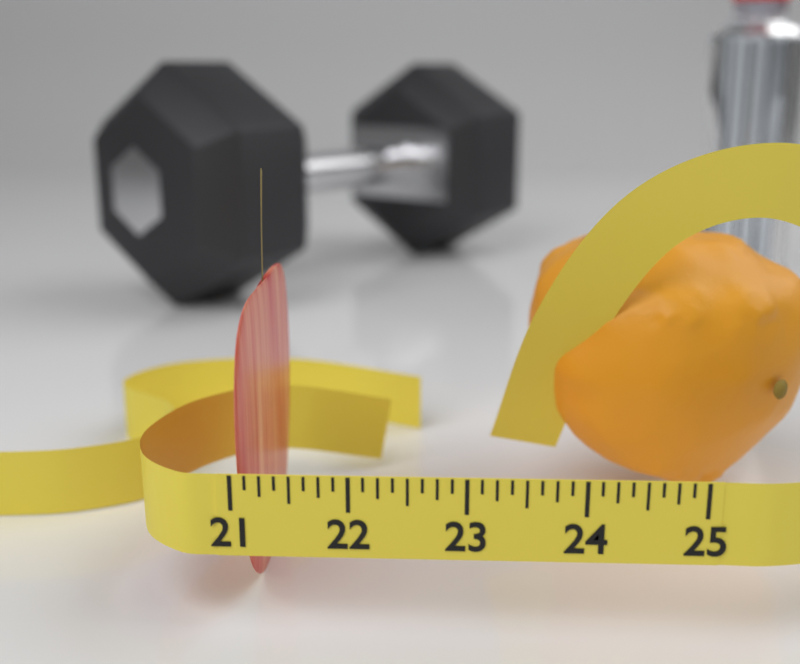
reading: 21.125 (no unit)
